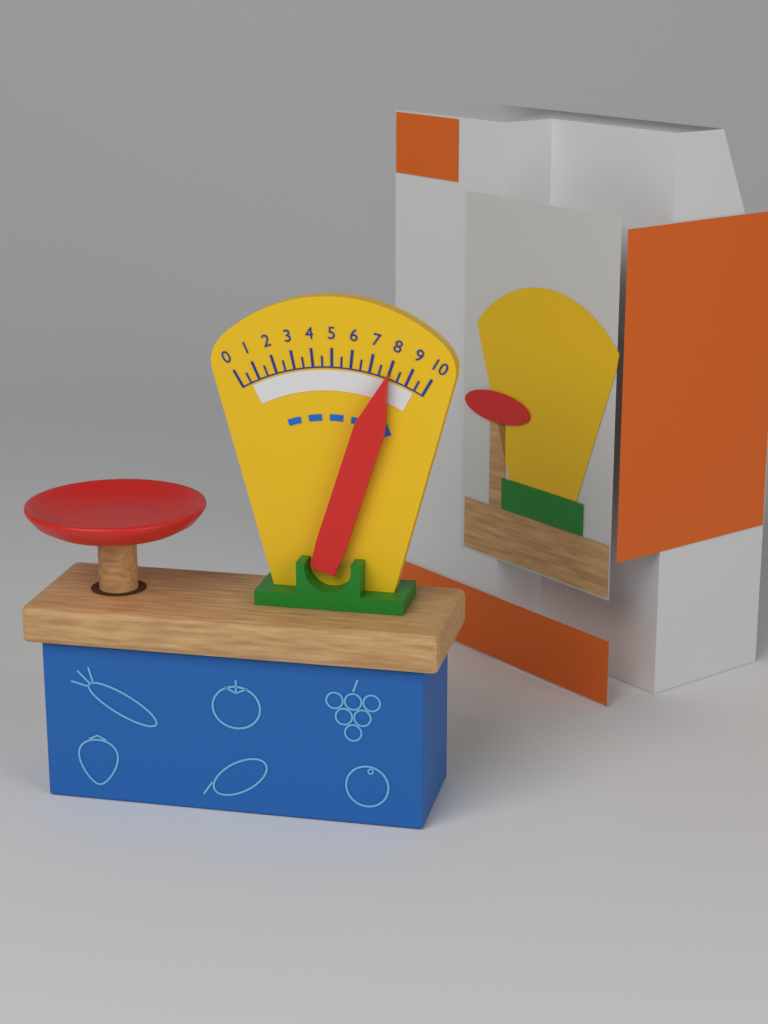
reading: 8.0 (no unit)
